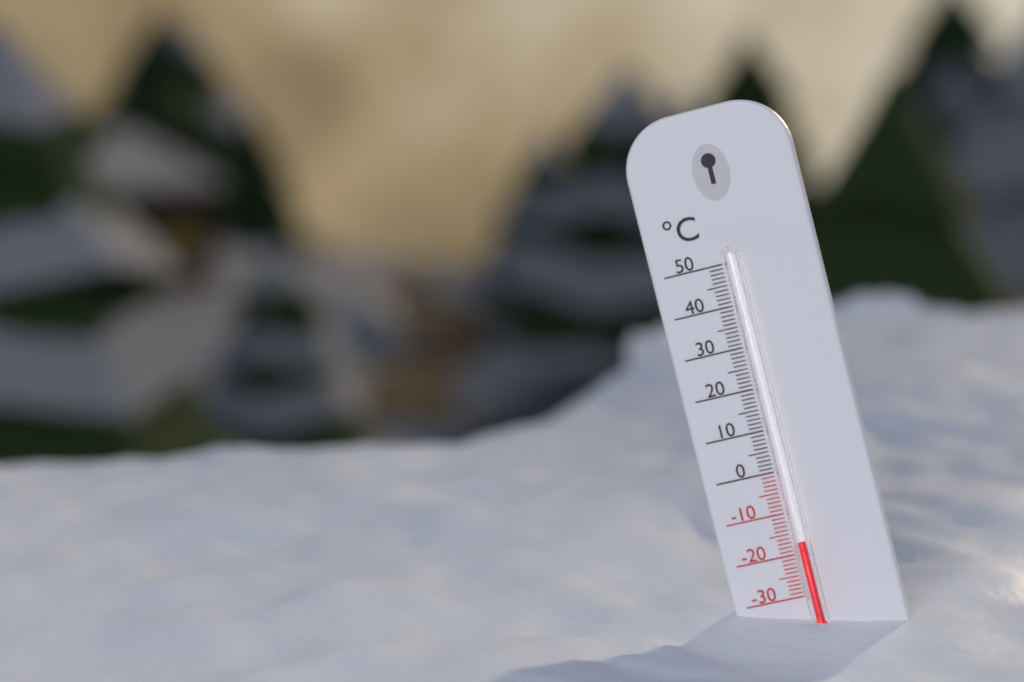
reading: -17 °C
